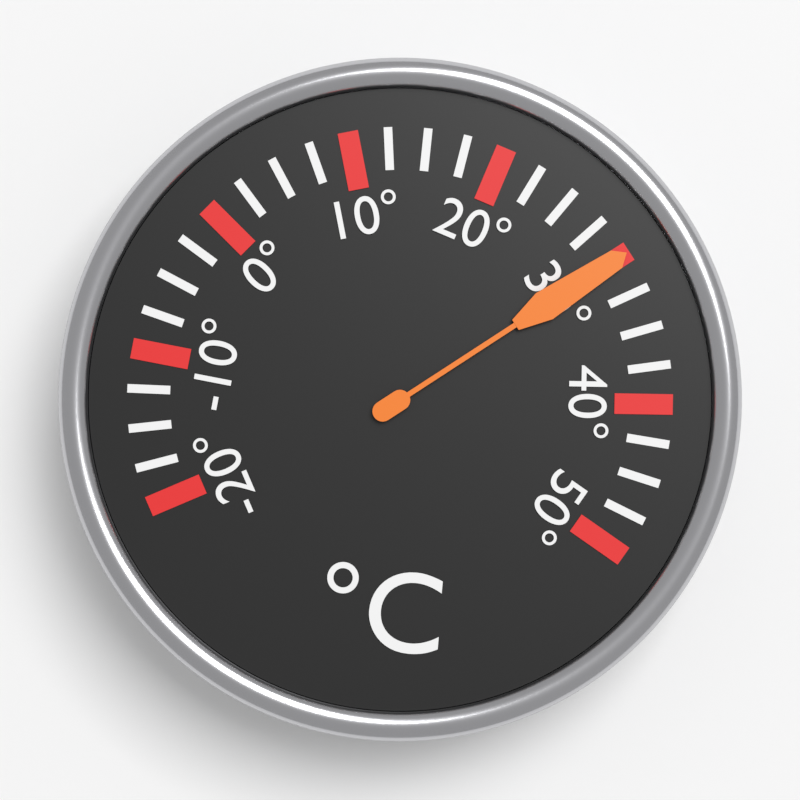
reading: 30.0 °C
